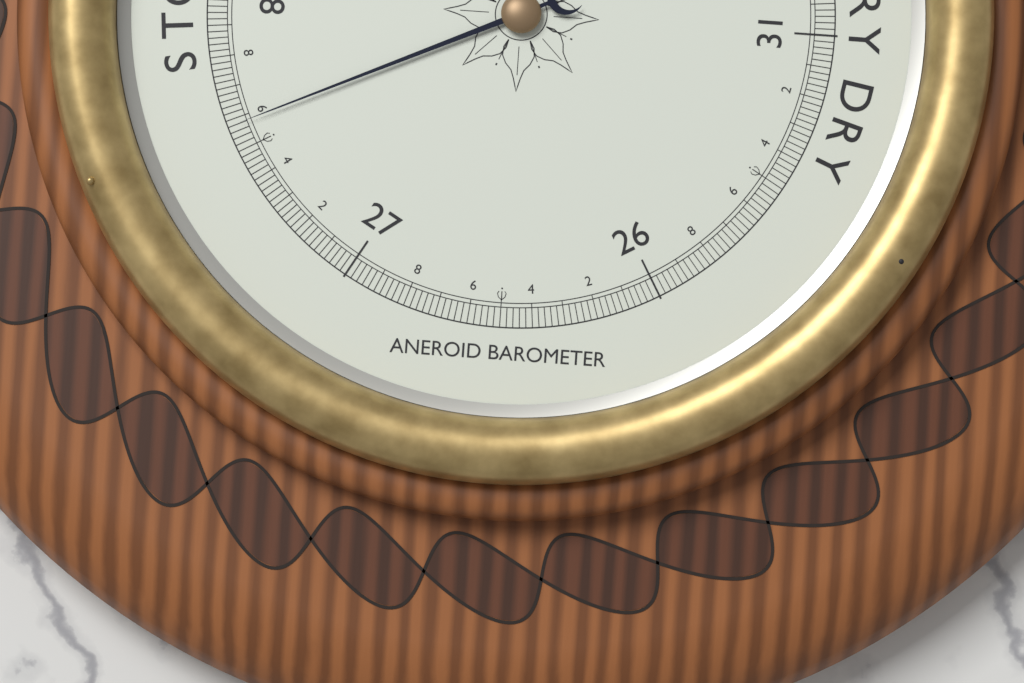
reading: 27.58 inHg
